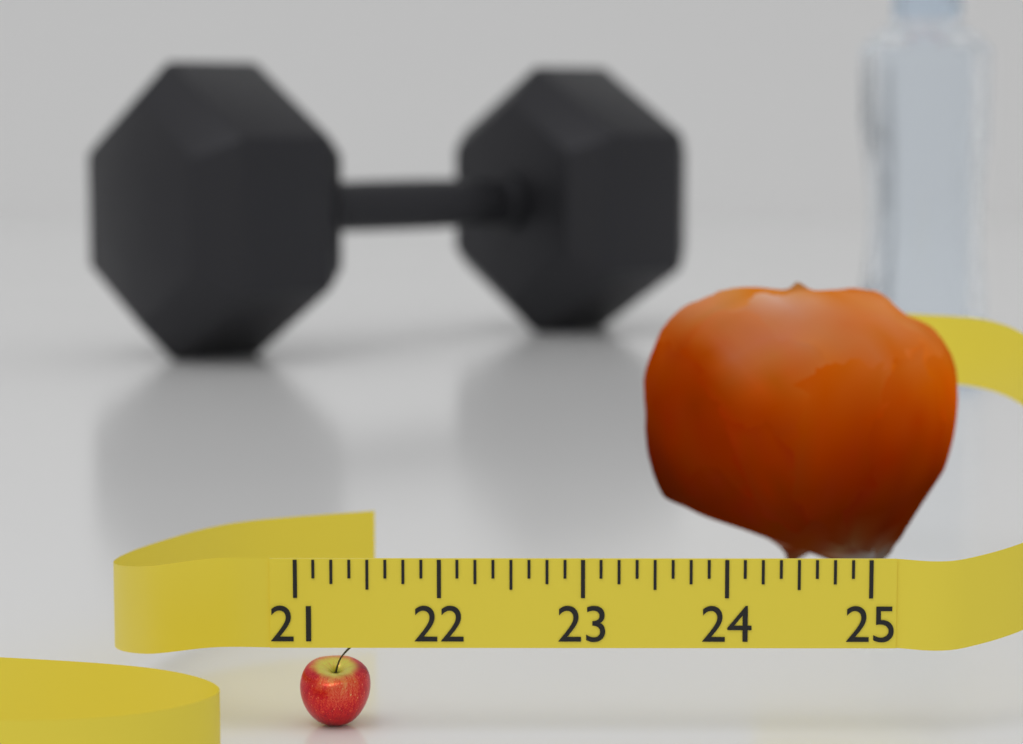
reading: 21.500 (no unit)
